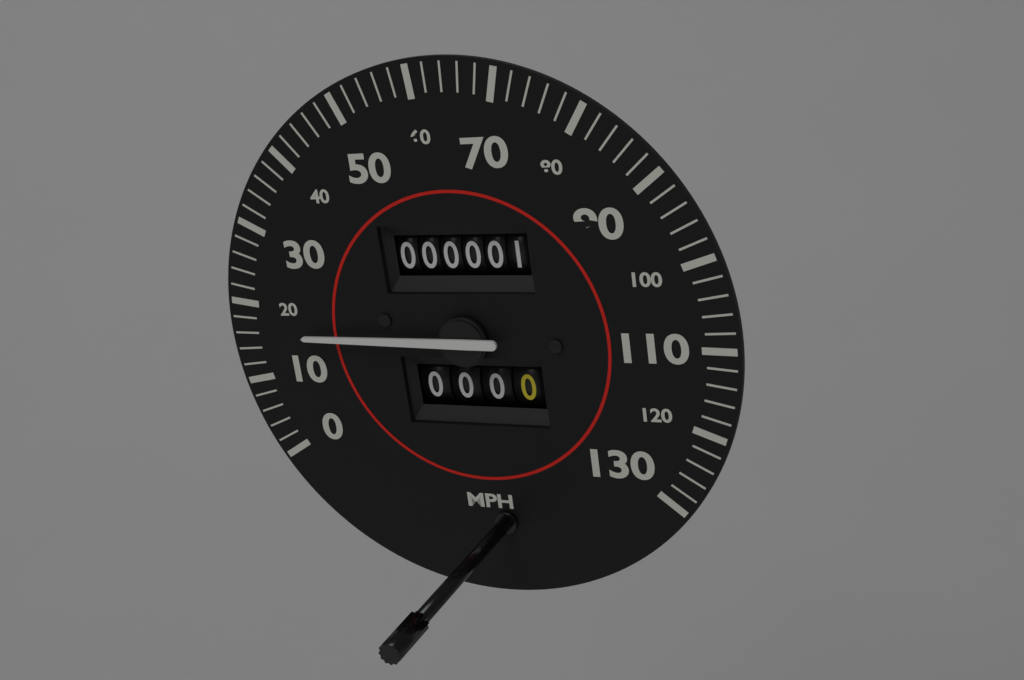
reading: 16 mph
